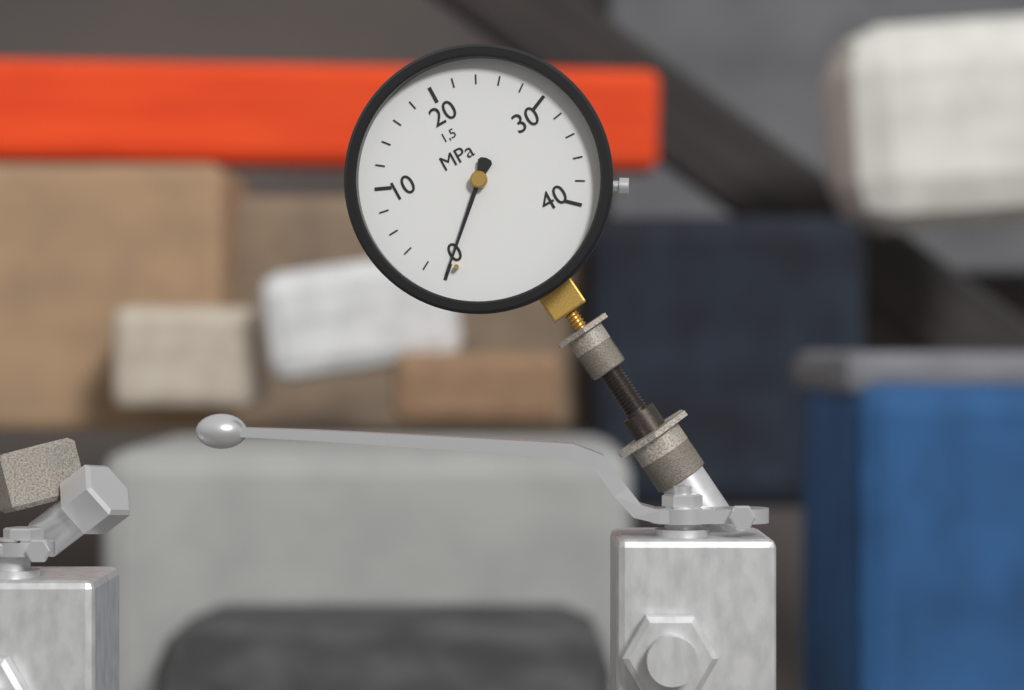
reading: 0 MPa
